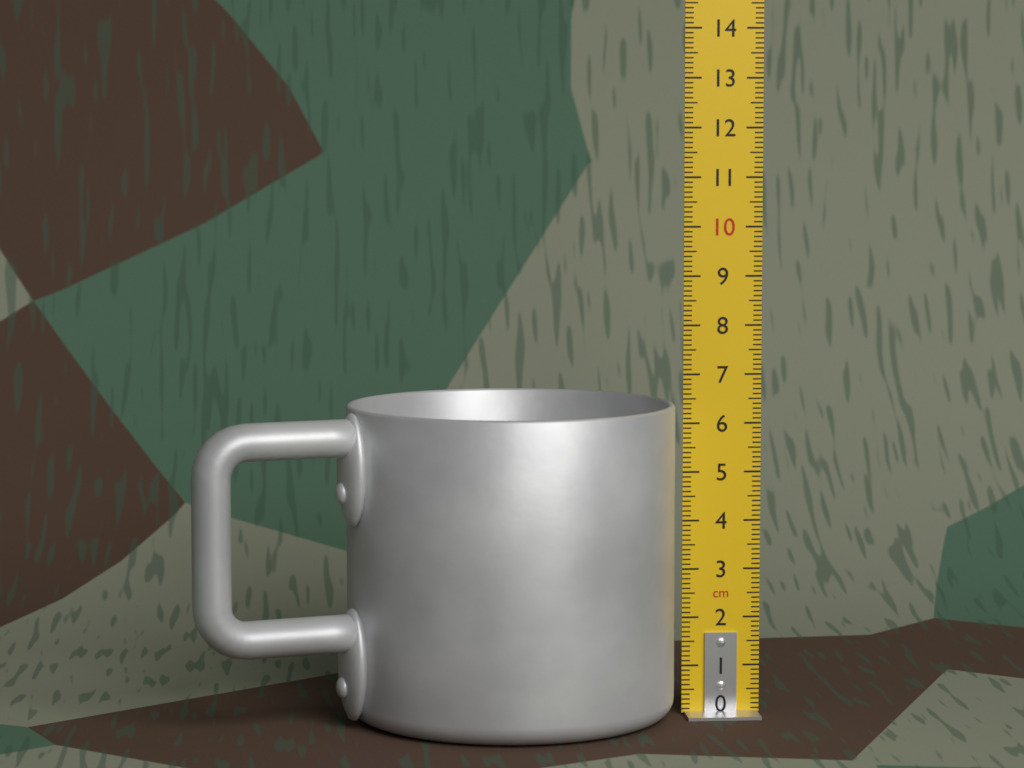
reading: 6.4 cm
